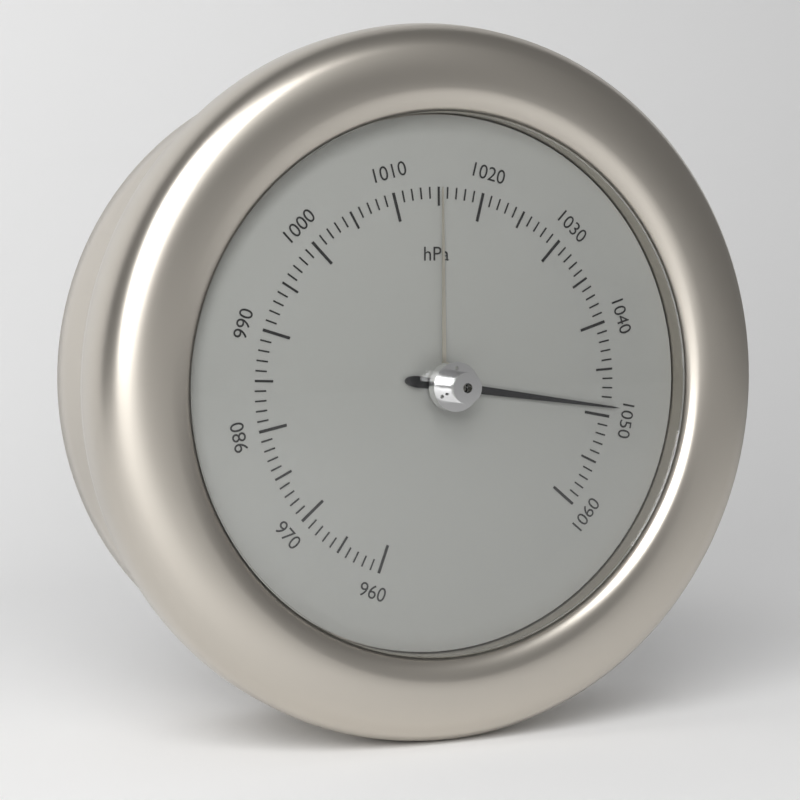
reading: 1049 hPa
